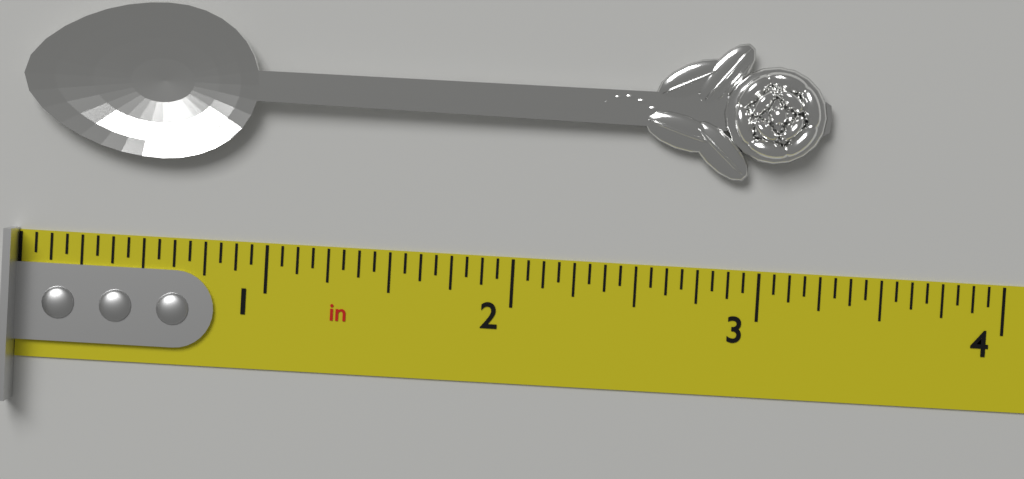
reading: 3.2500 in
